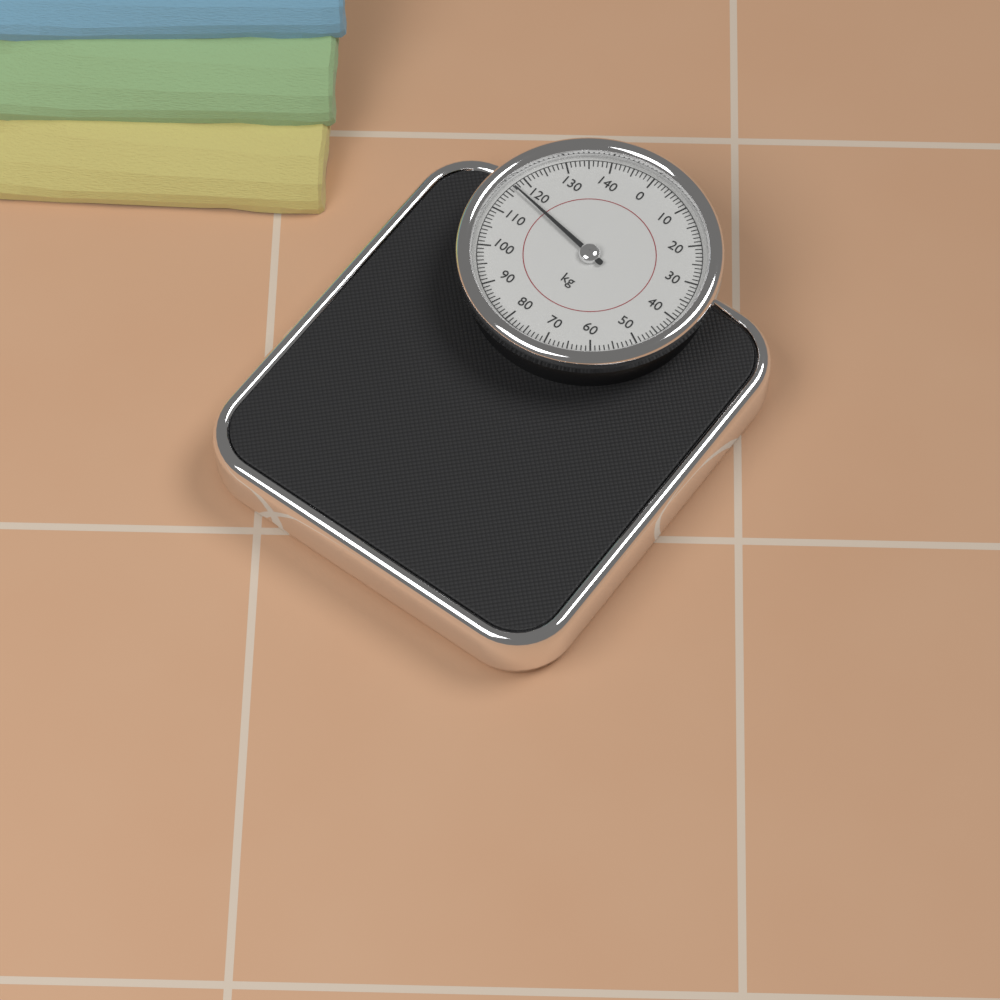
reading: 117 kg
